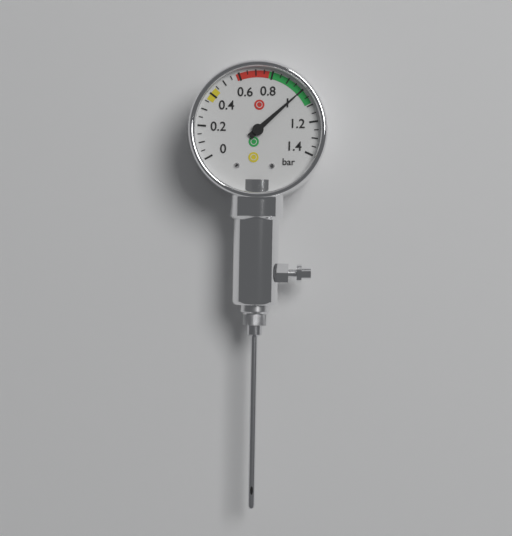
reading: 1.00 bar
